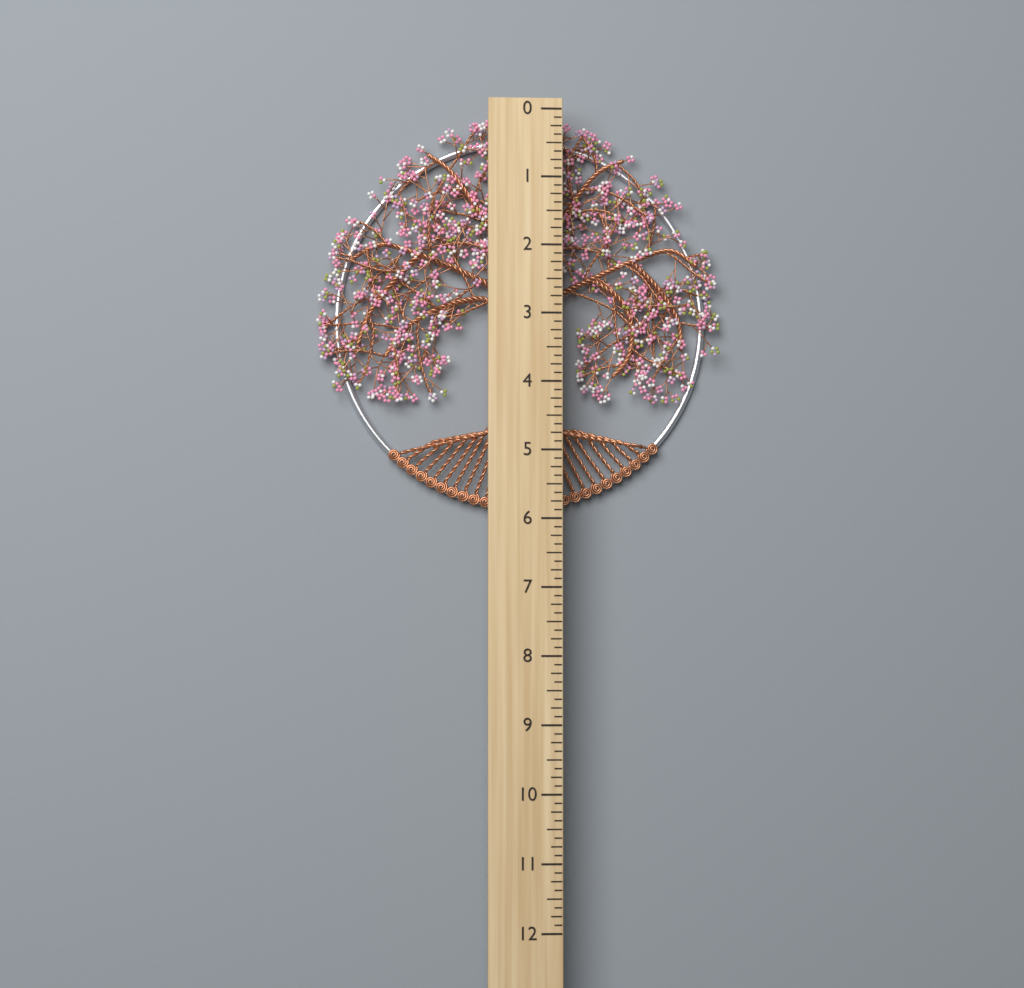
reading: 5.875 (no unit)
